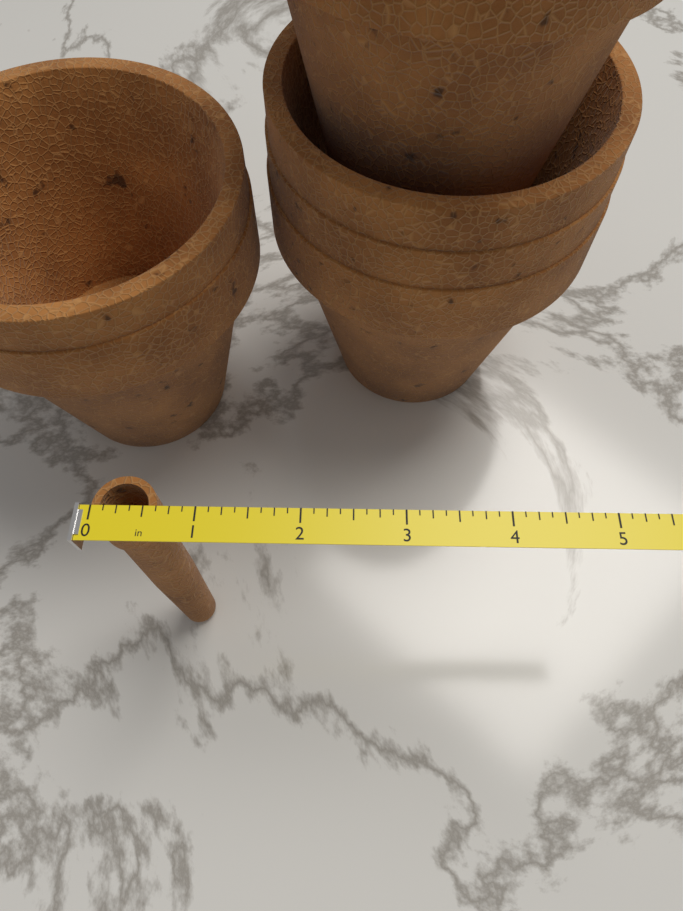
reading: 0.625 in
